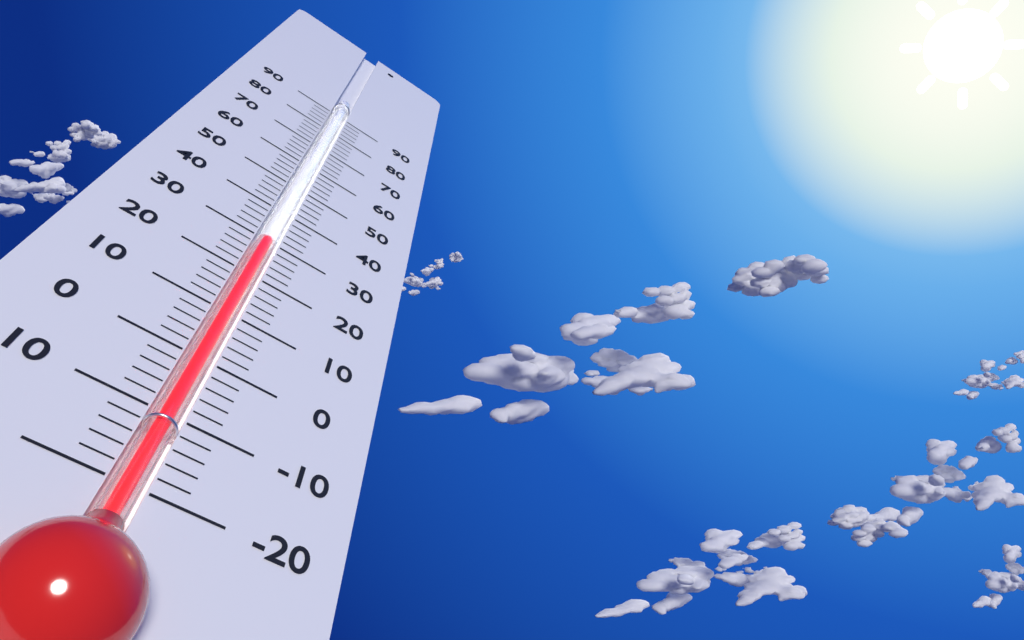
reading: 30 (no unit)
